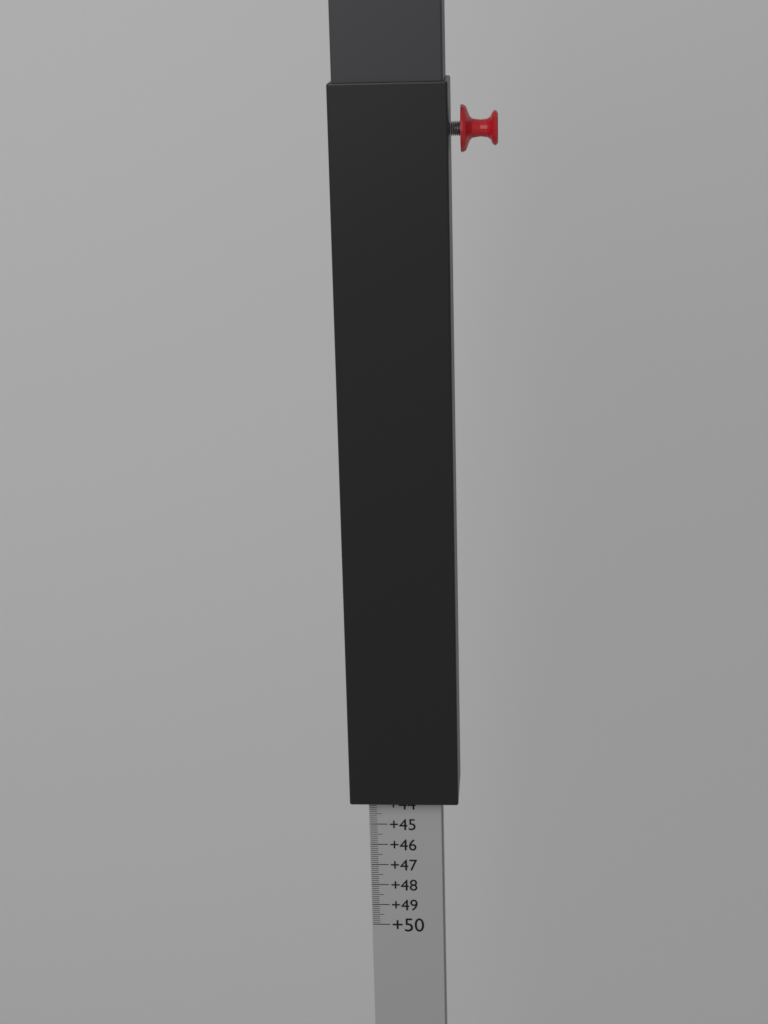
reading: 43.8 (no unit)
